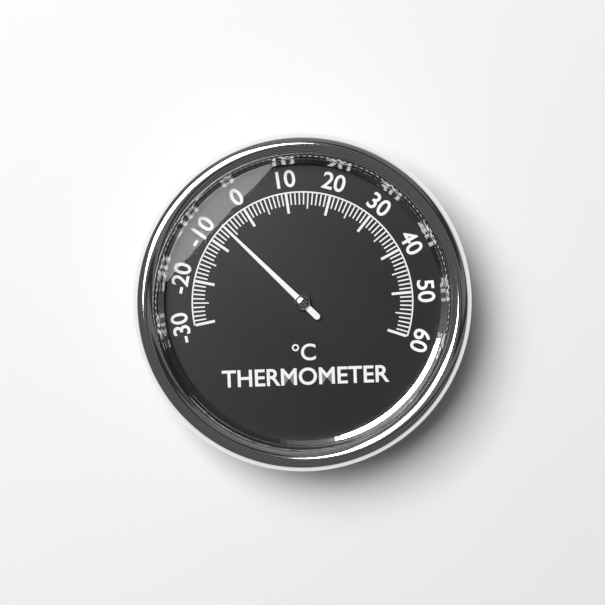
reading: -6 °C
